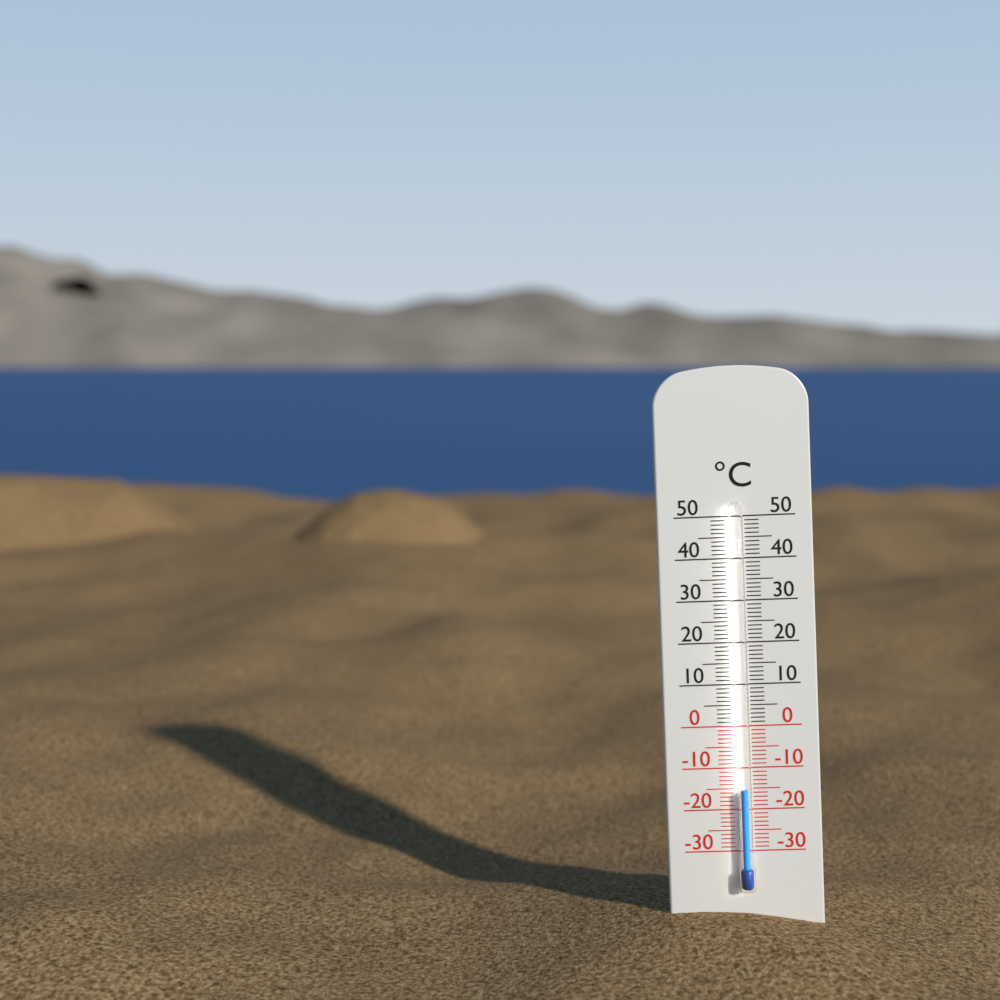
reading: -15 °C
